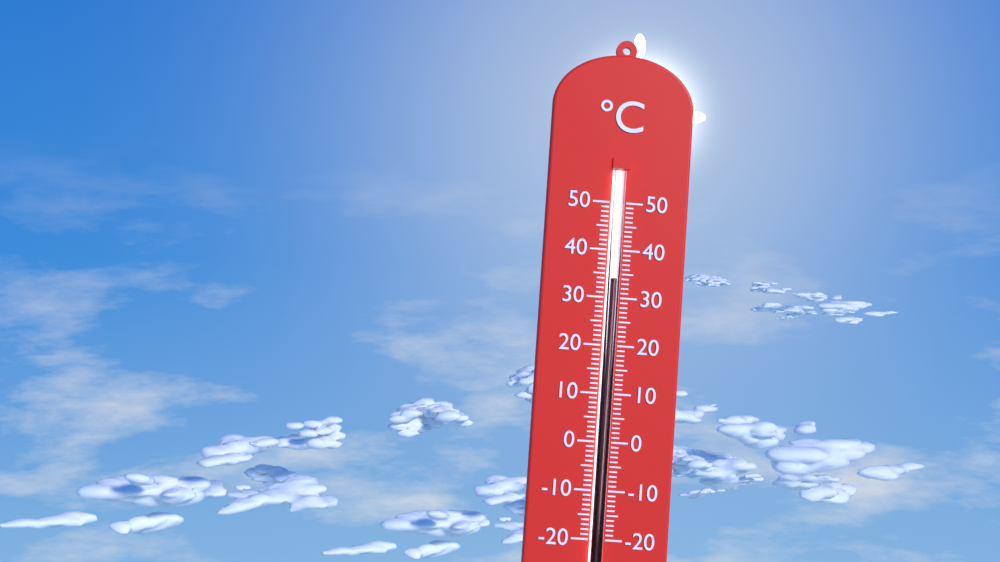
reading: 34 °C
